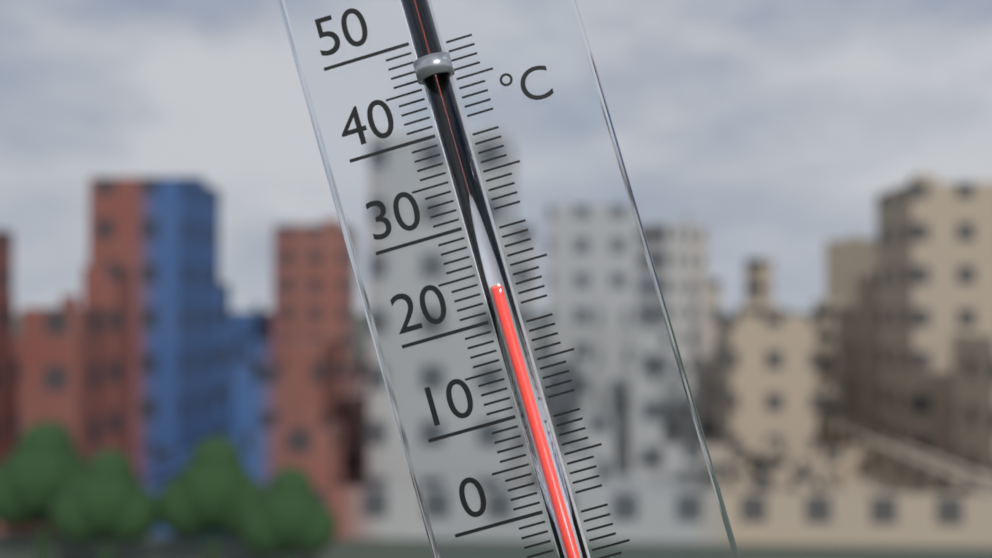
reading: 23 °C
